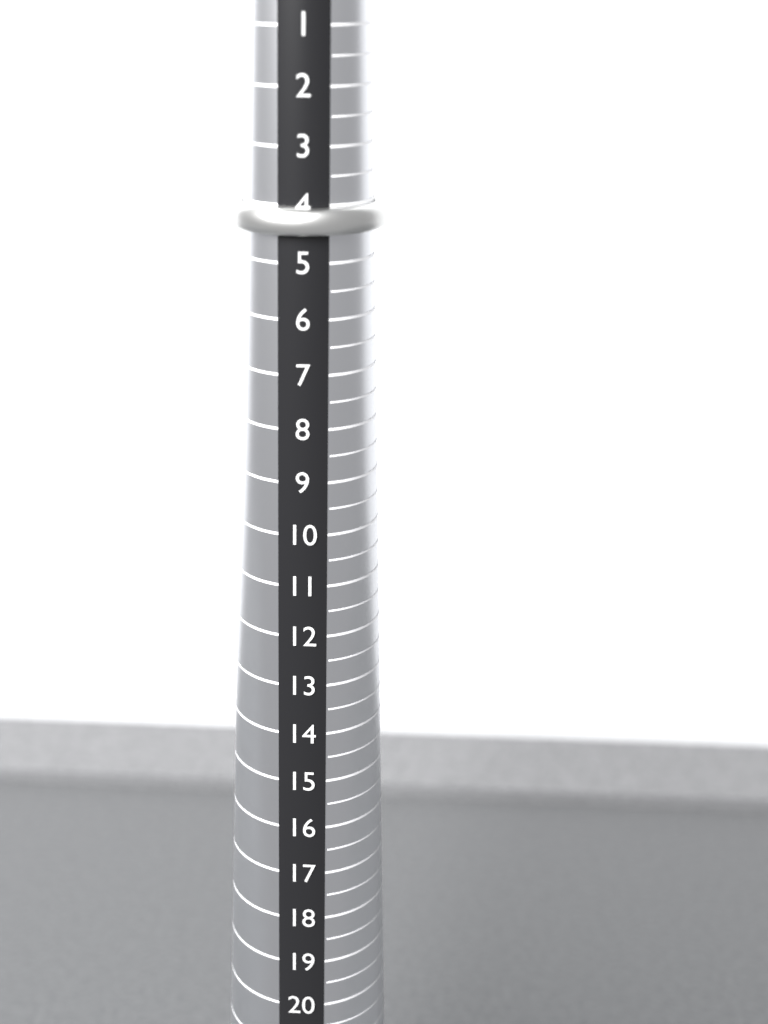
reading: 4.5 (no unit)
